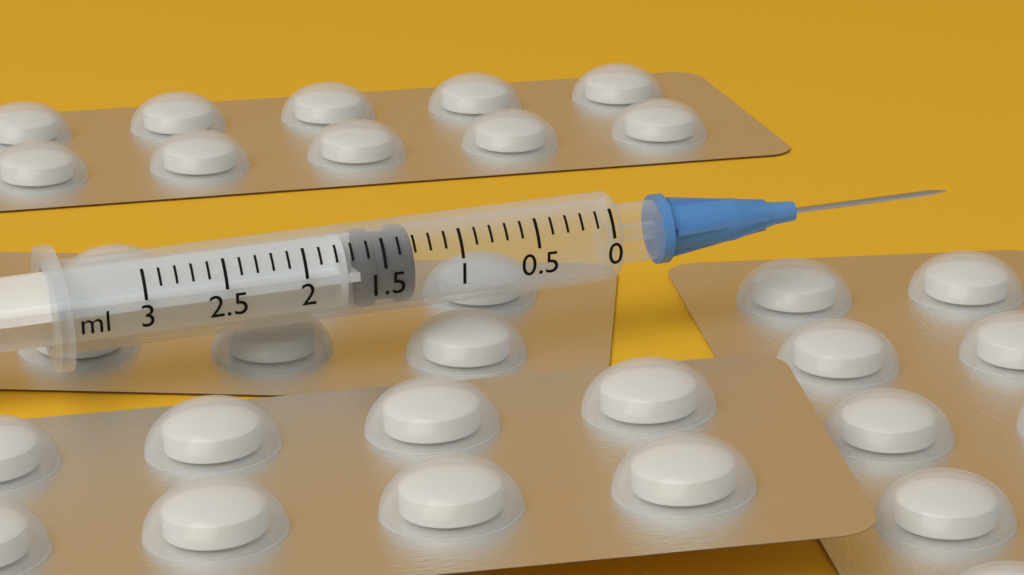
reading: 1.3 ml
